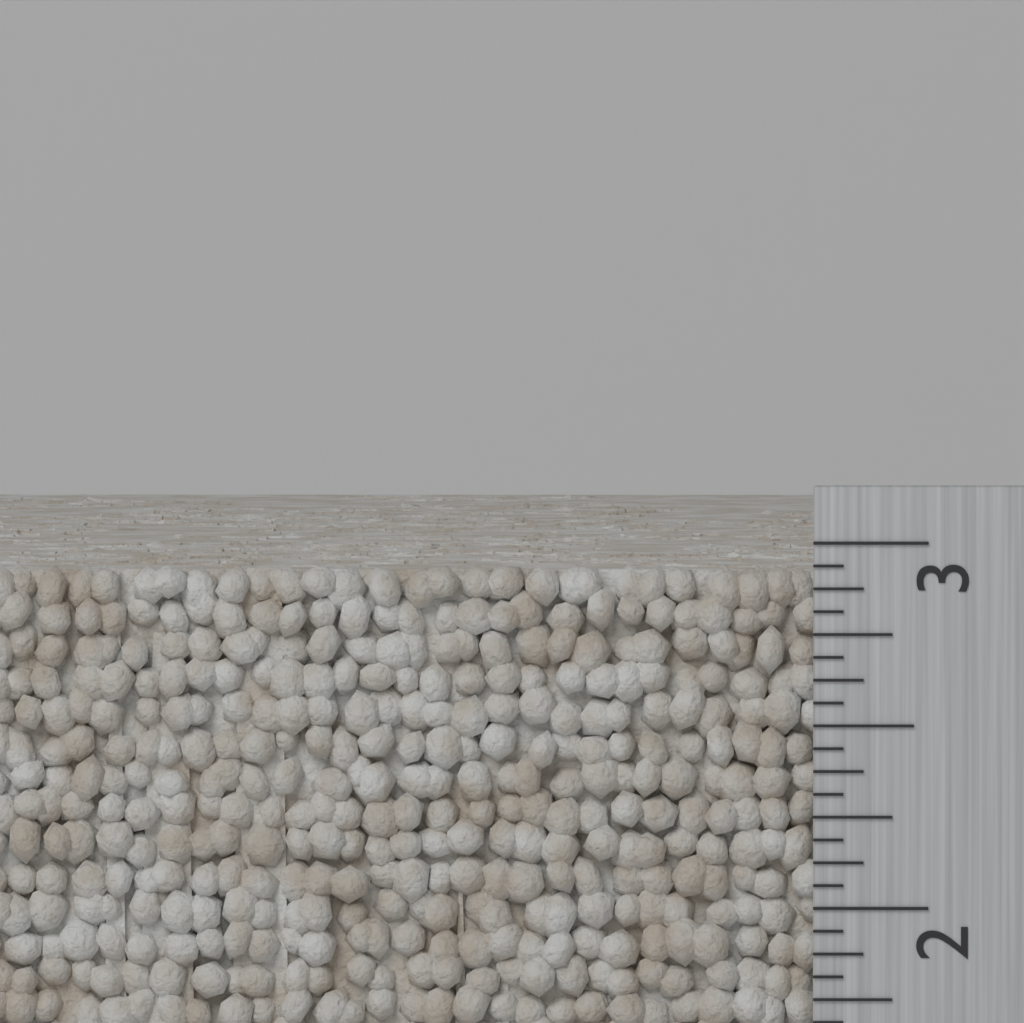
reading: 2.9375 inch
